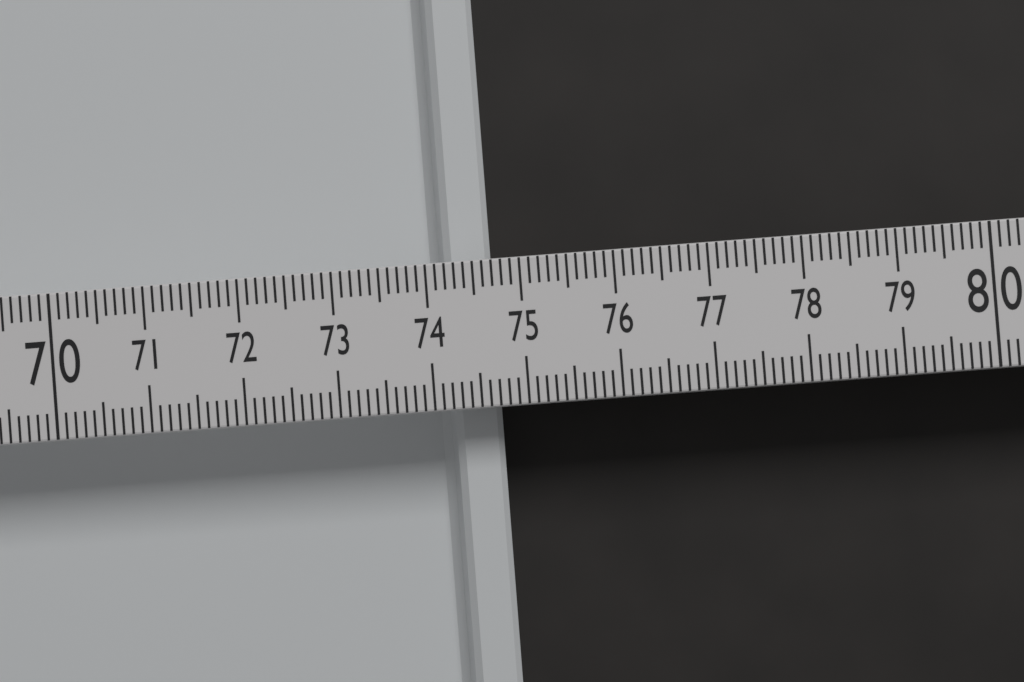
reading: 74.7 (no unit)
